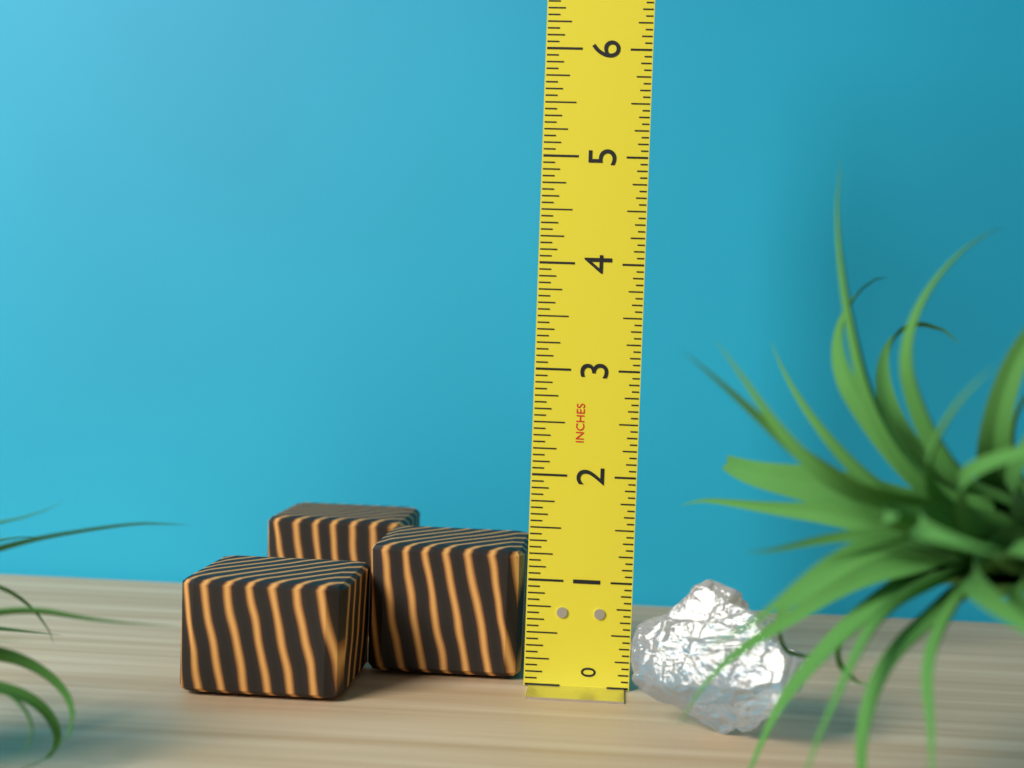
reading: 1.2500 in
